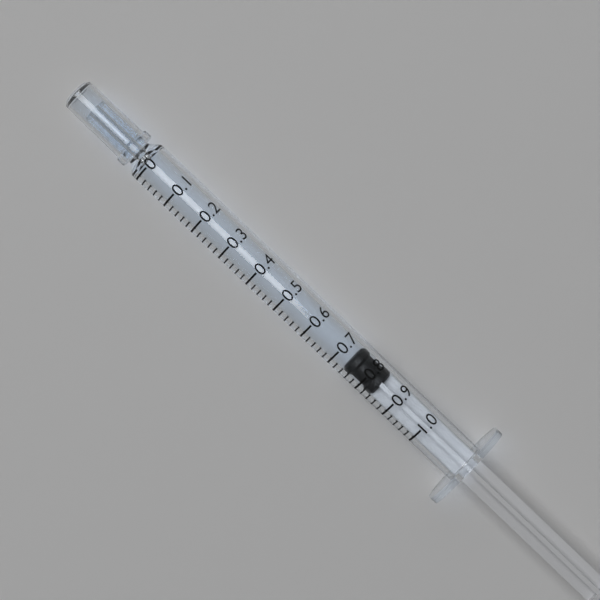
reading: 0.74 (no unit)
